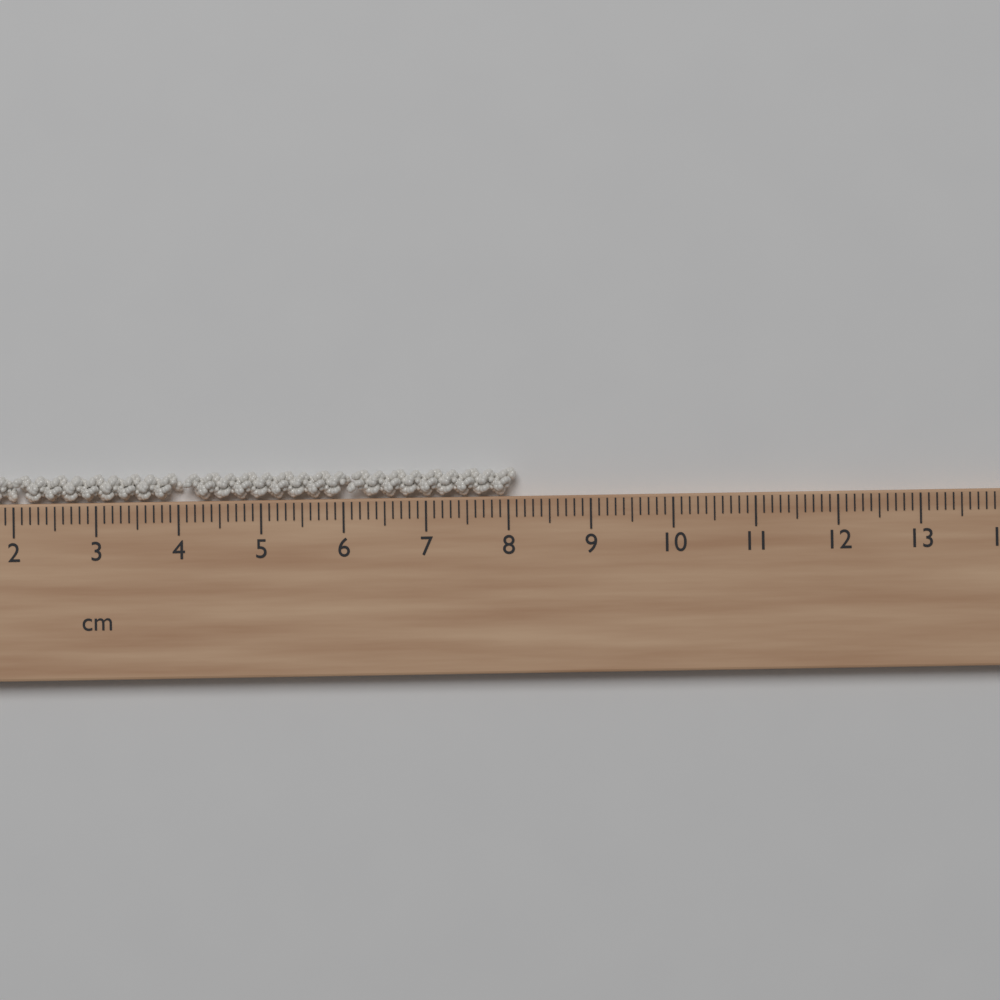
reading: 8.1 cm
